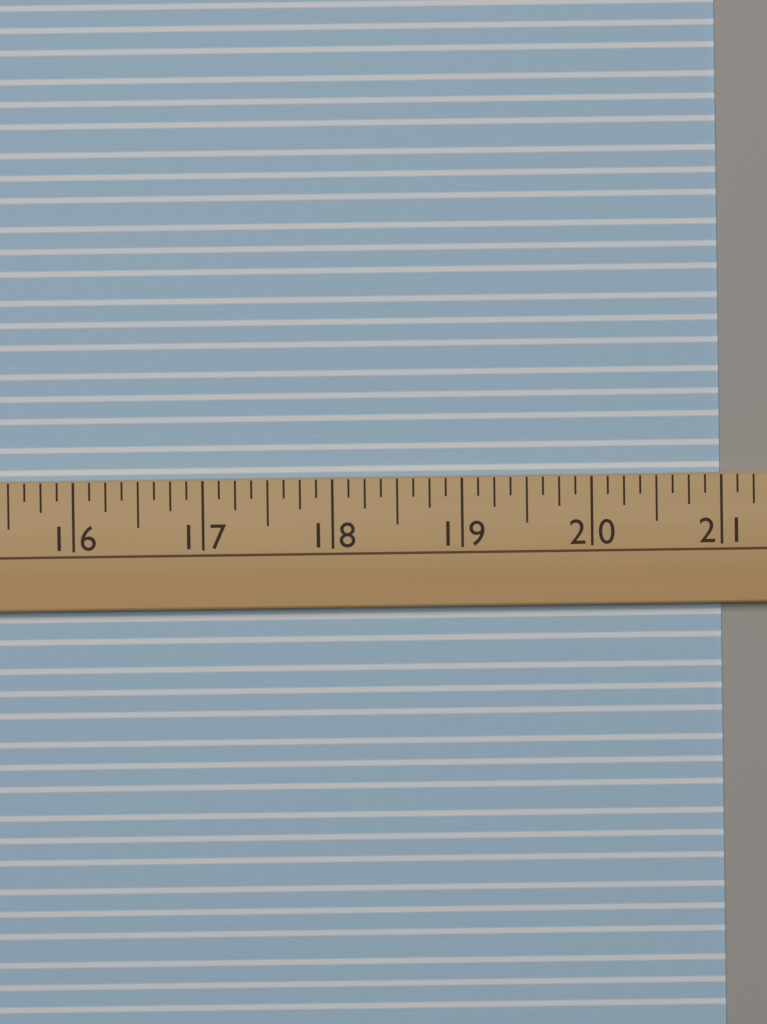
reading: 21.000 (no unit)
